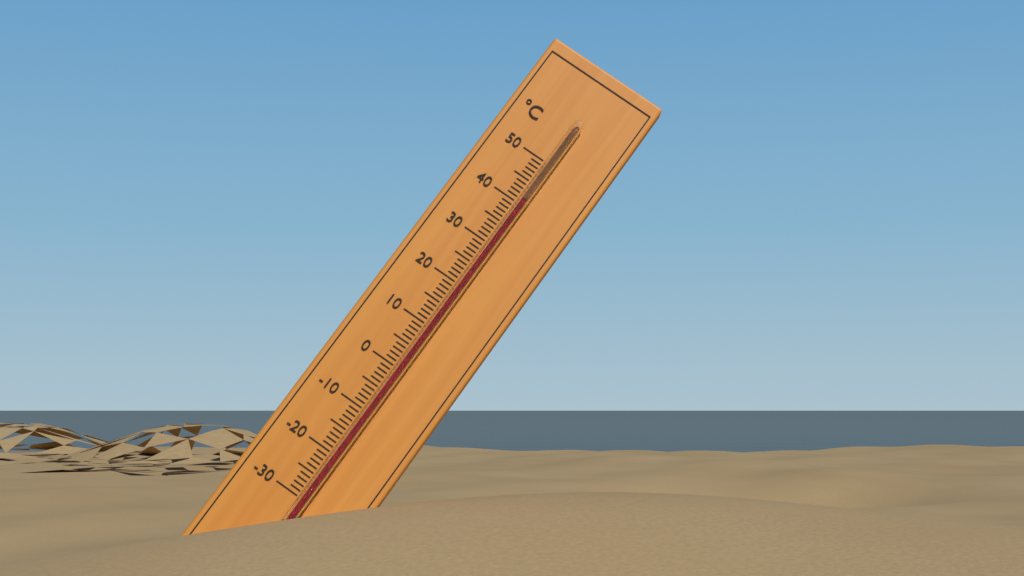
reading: 41 °C
